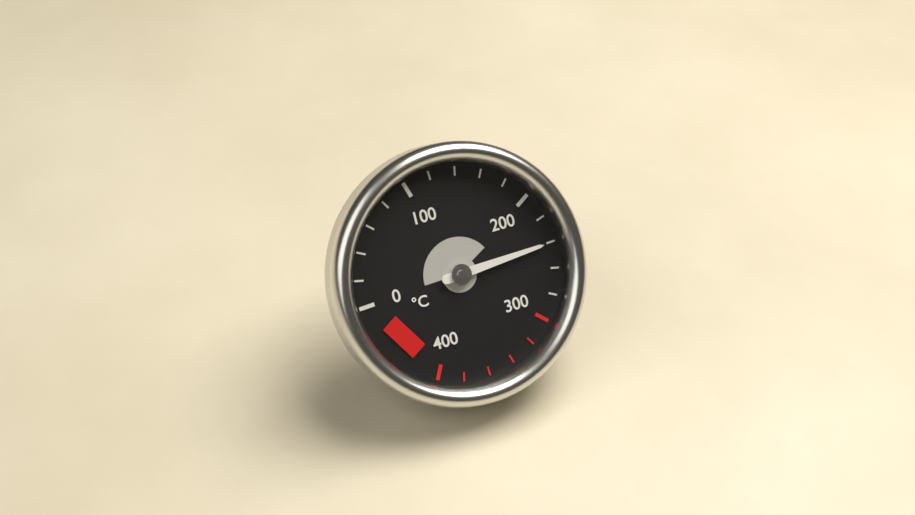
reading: 240 °C
